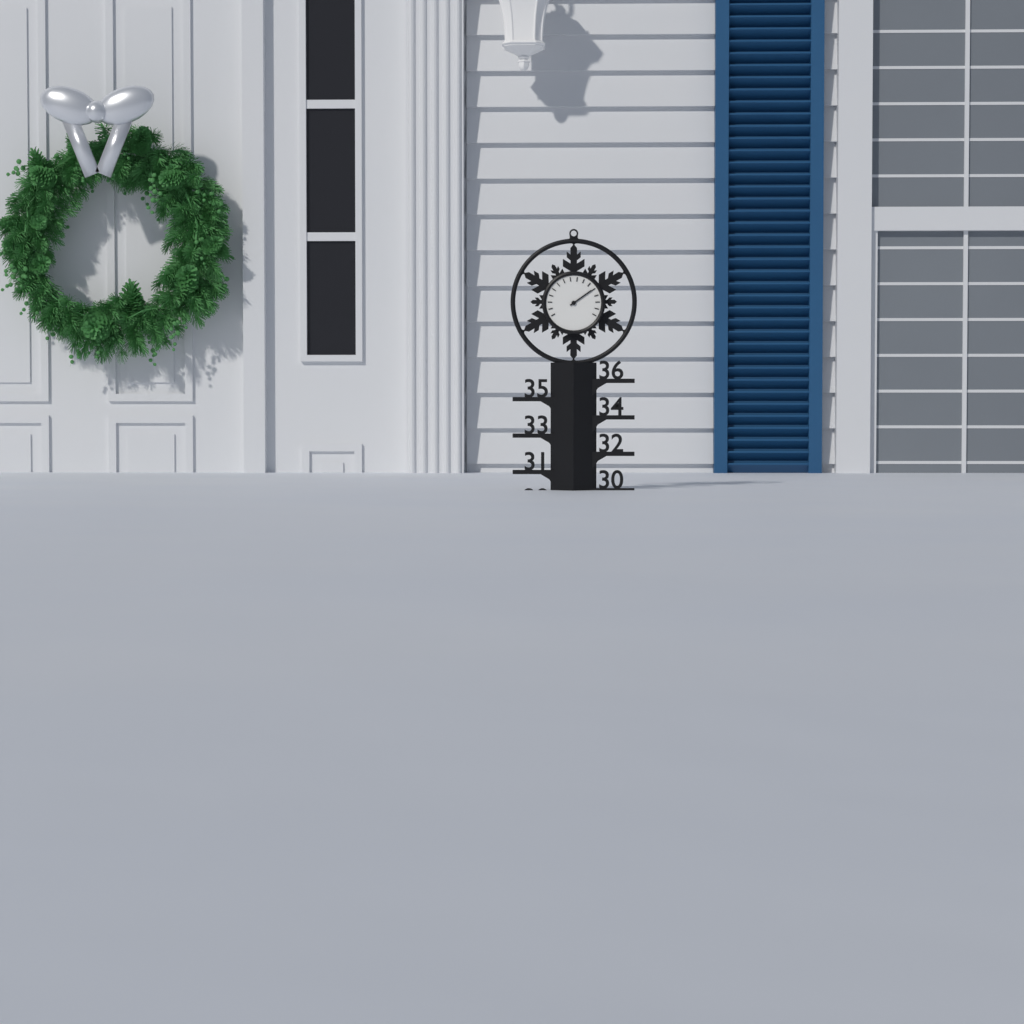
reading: 30 (no unit)
